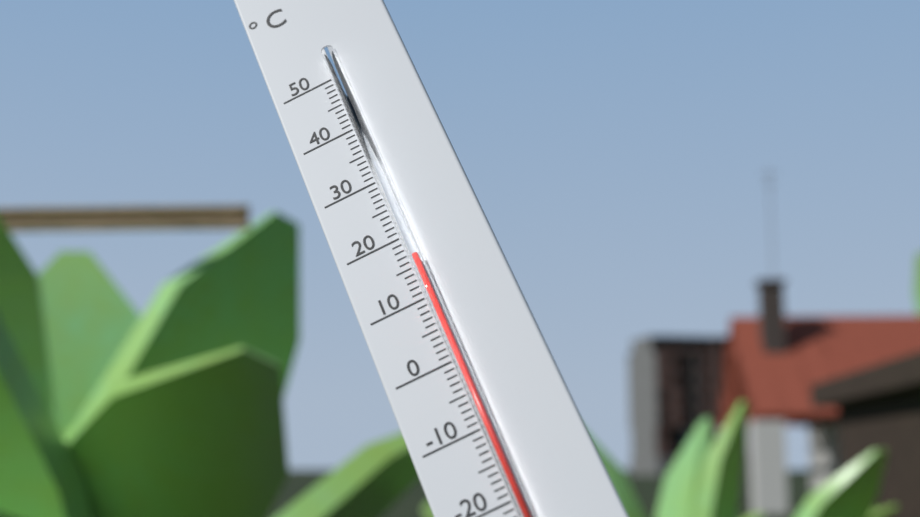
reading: 16 °C
